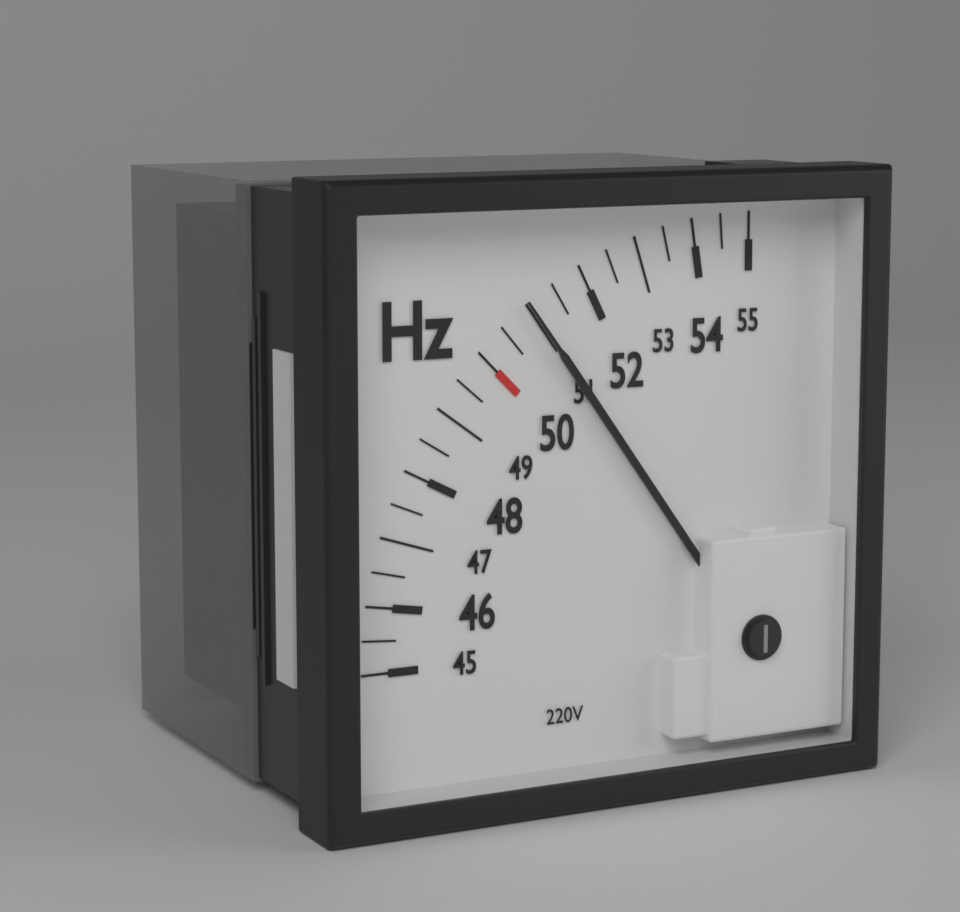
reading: 51.0 Hz
